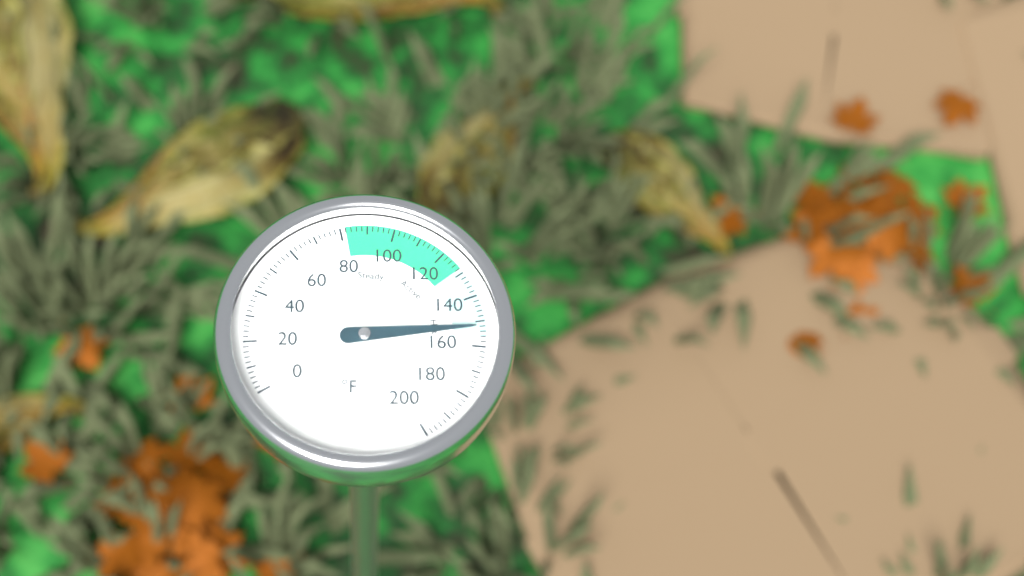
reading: 152 °F
